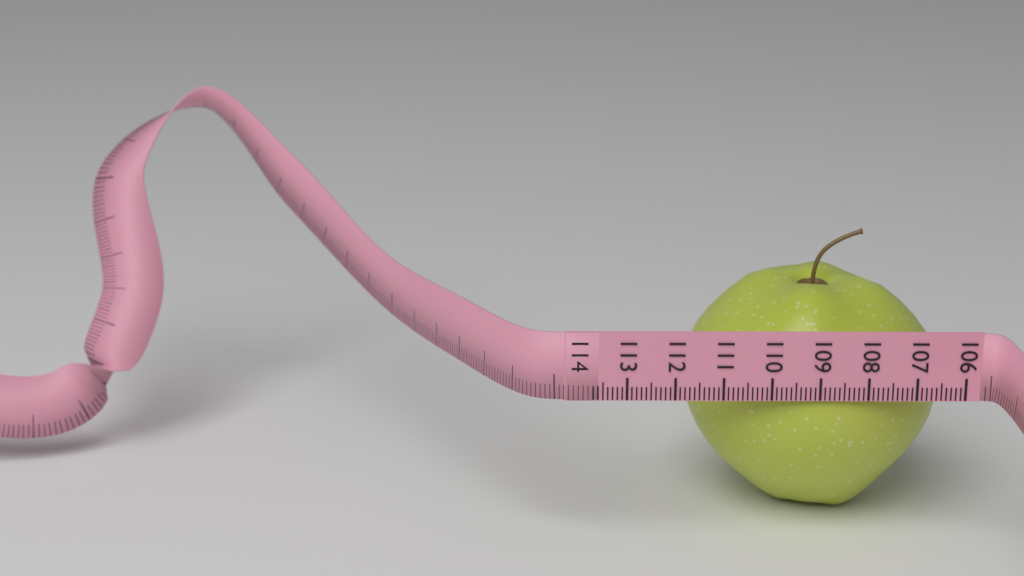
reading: 111.6 (no unit)
